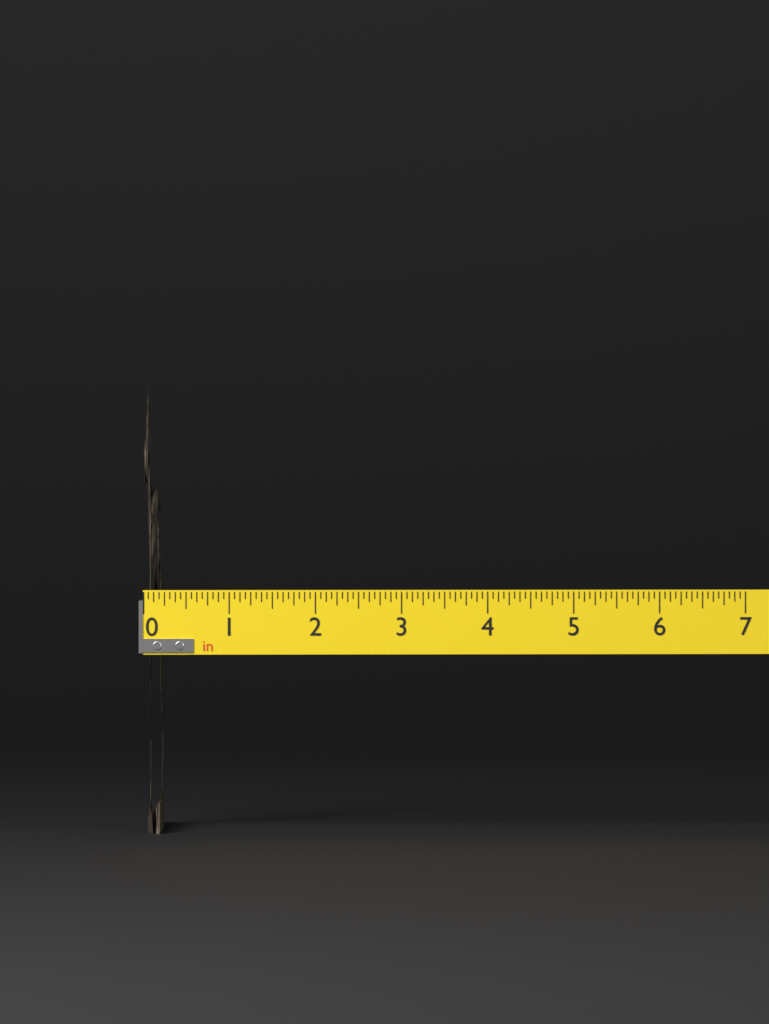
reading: 0.2500 in
